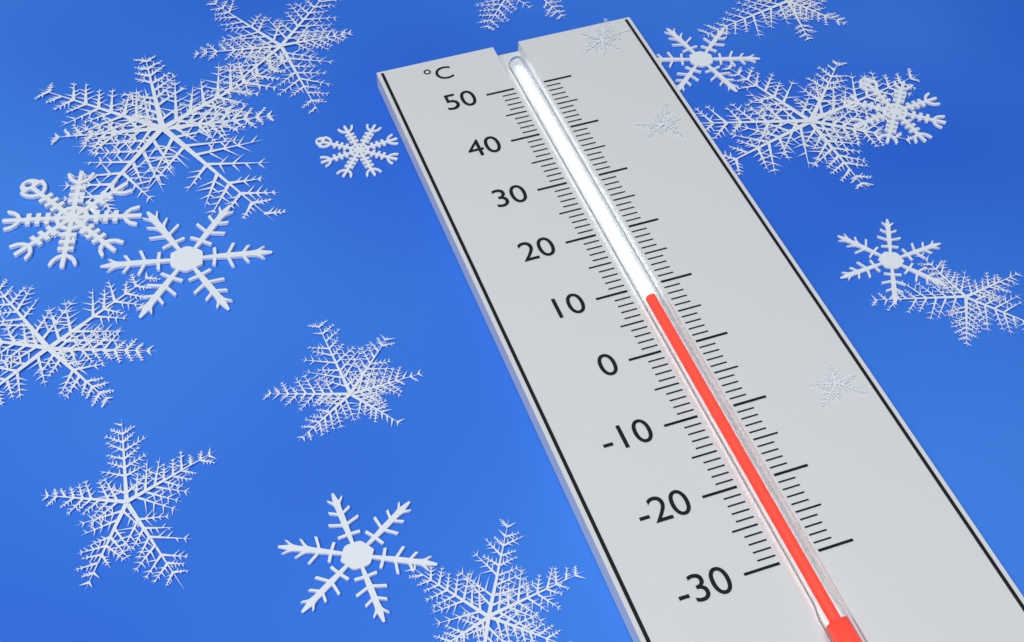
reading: 8 °C
